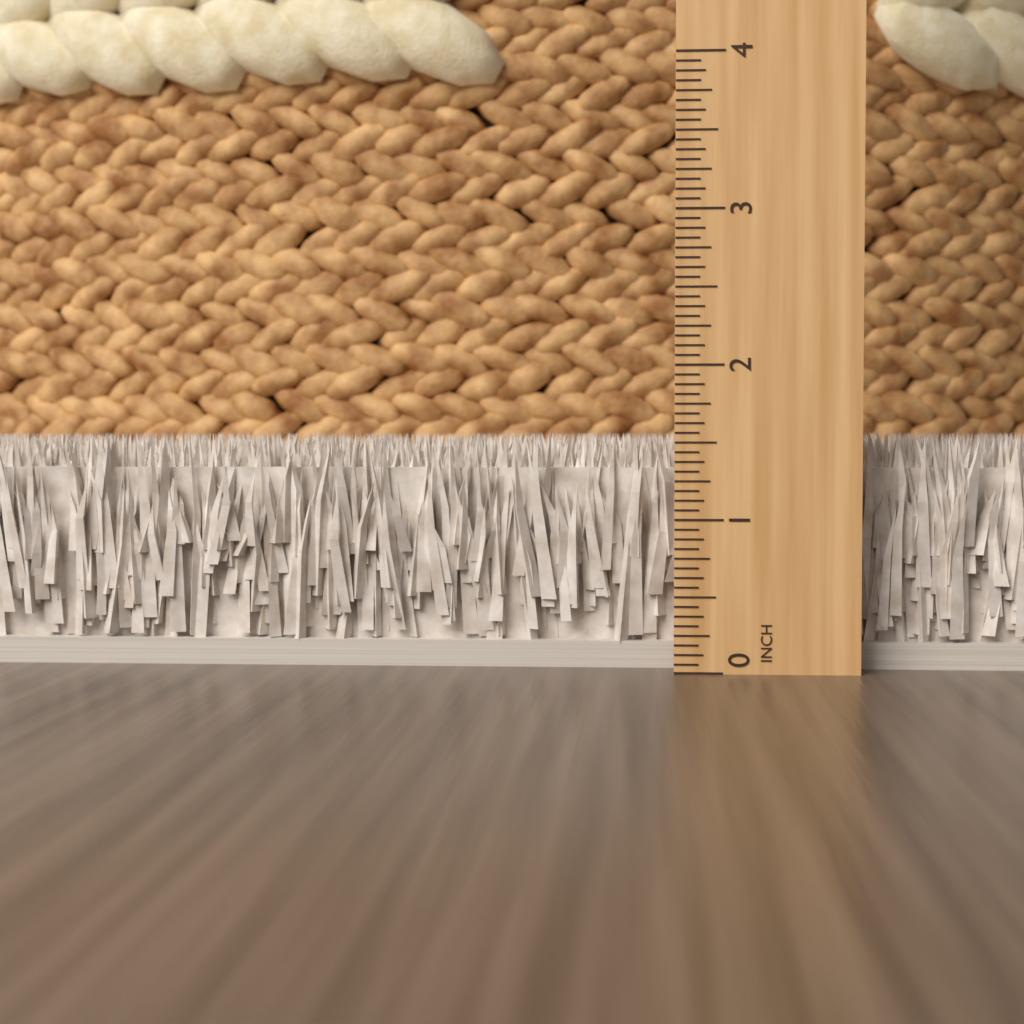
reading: 1.5625 in
